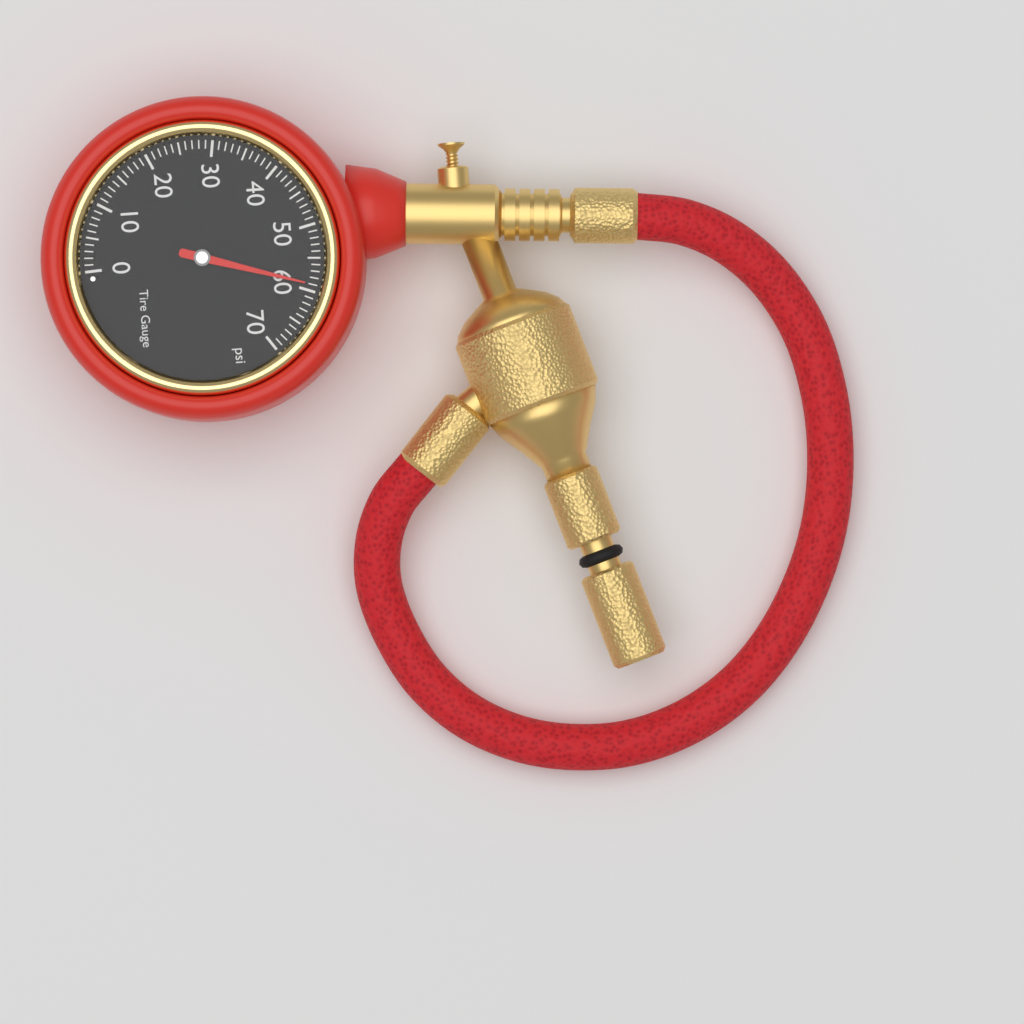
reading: 59 psi
